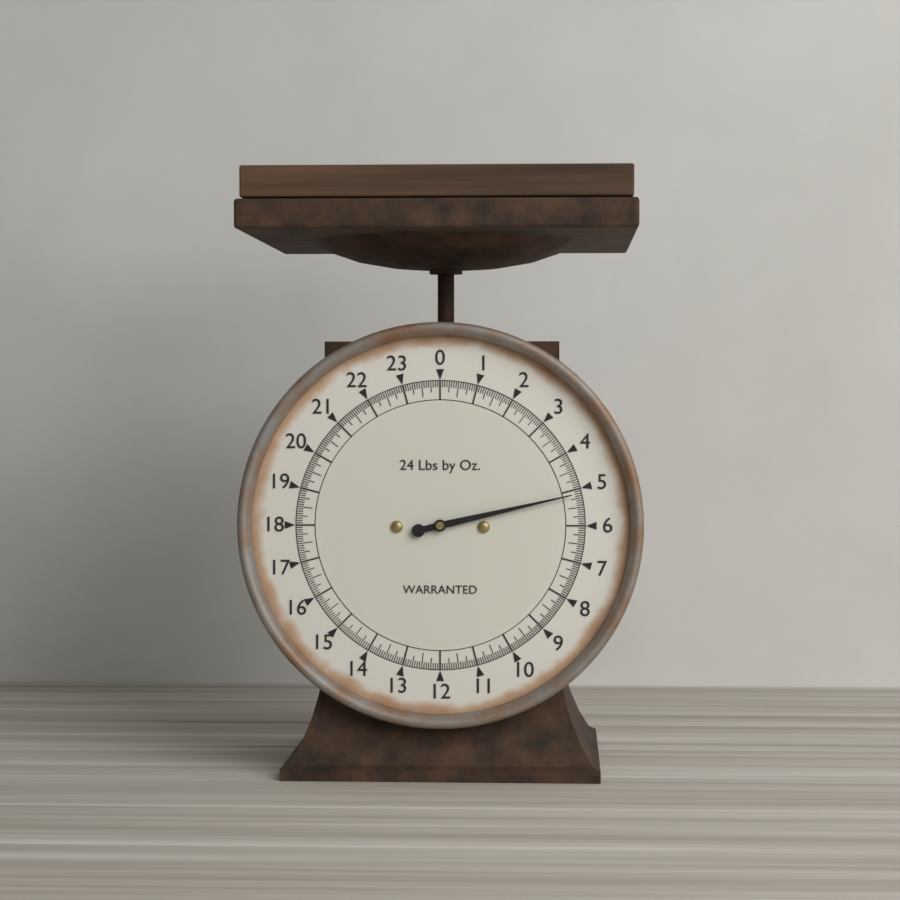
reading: 5.1250 lb
